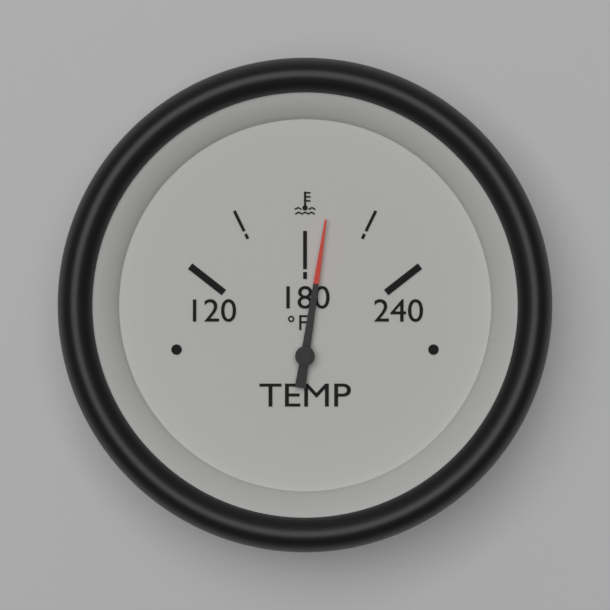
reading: 190 °F
